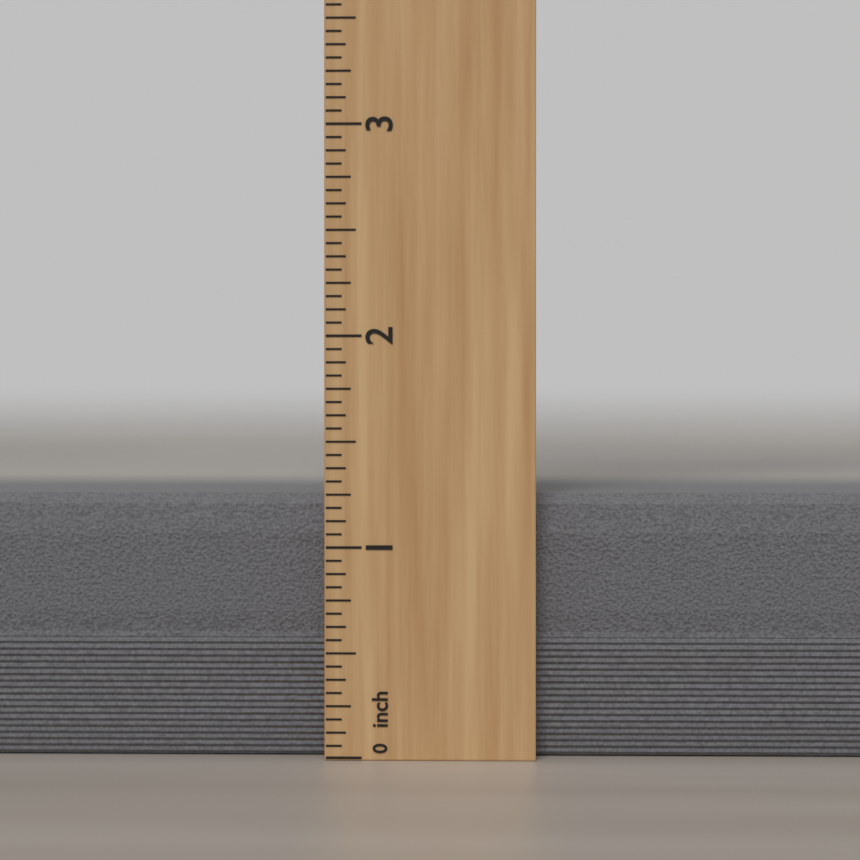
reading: 1.2500 inch
